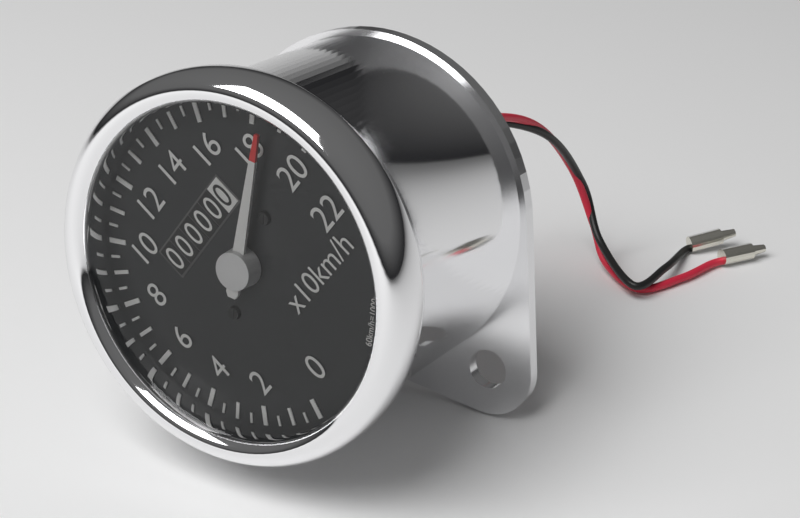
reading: 185 km/h
